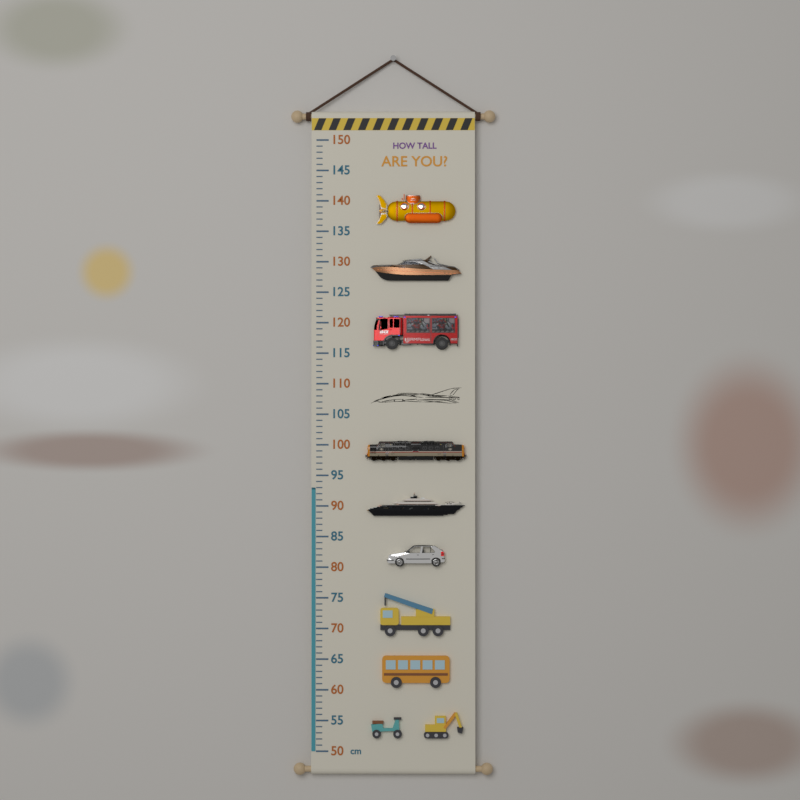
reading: 93 cm
